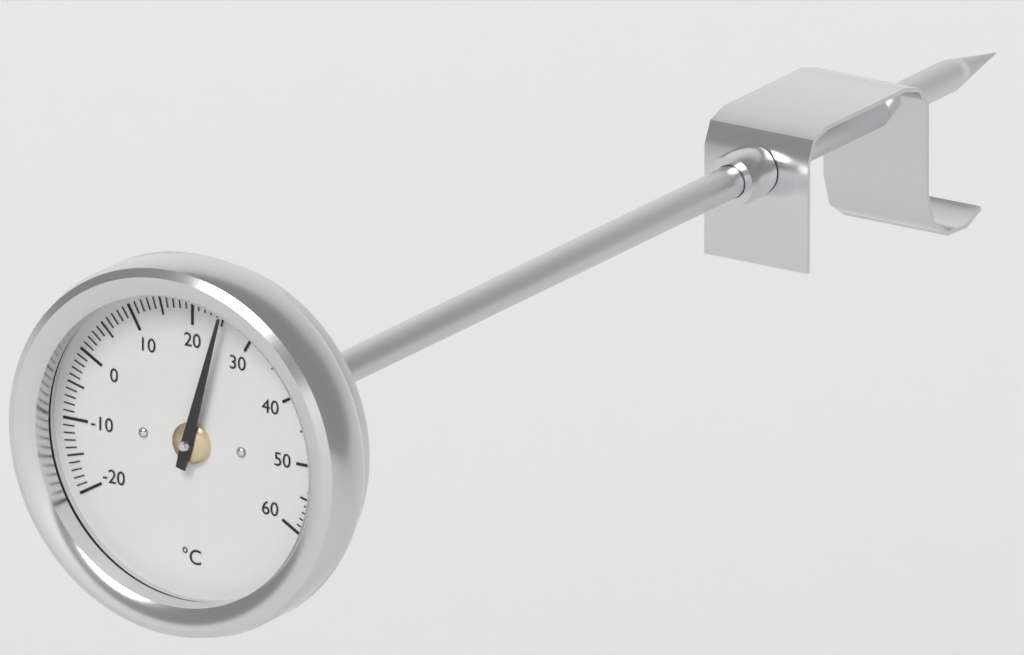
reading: 25 °C
